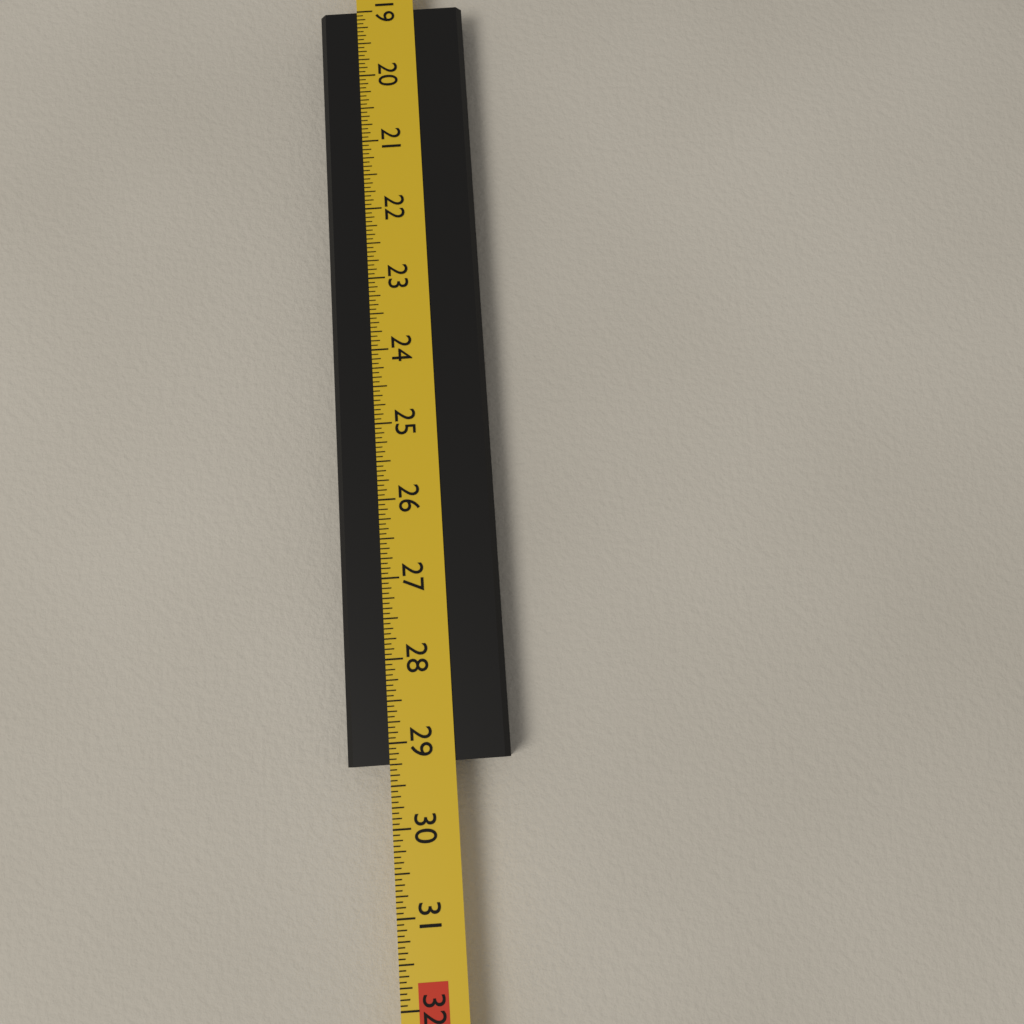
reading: 29.2500 in
